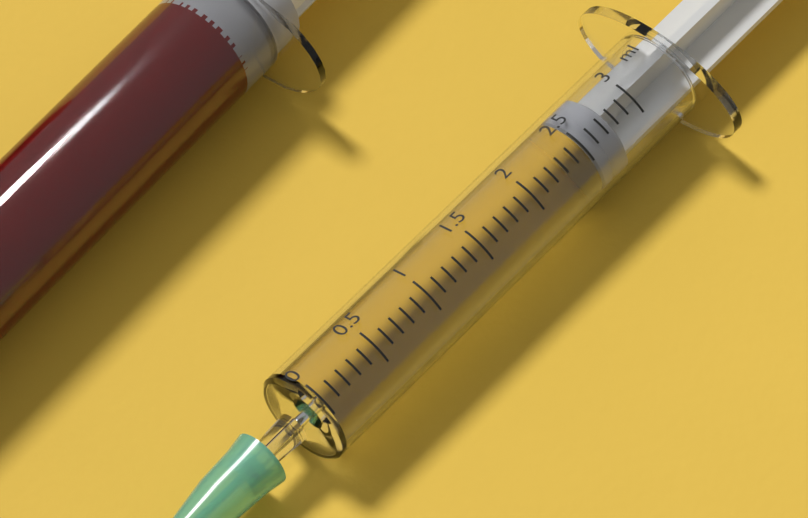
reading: 2.5 ml
